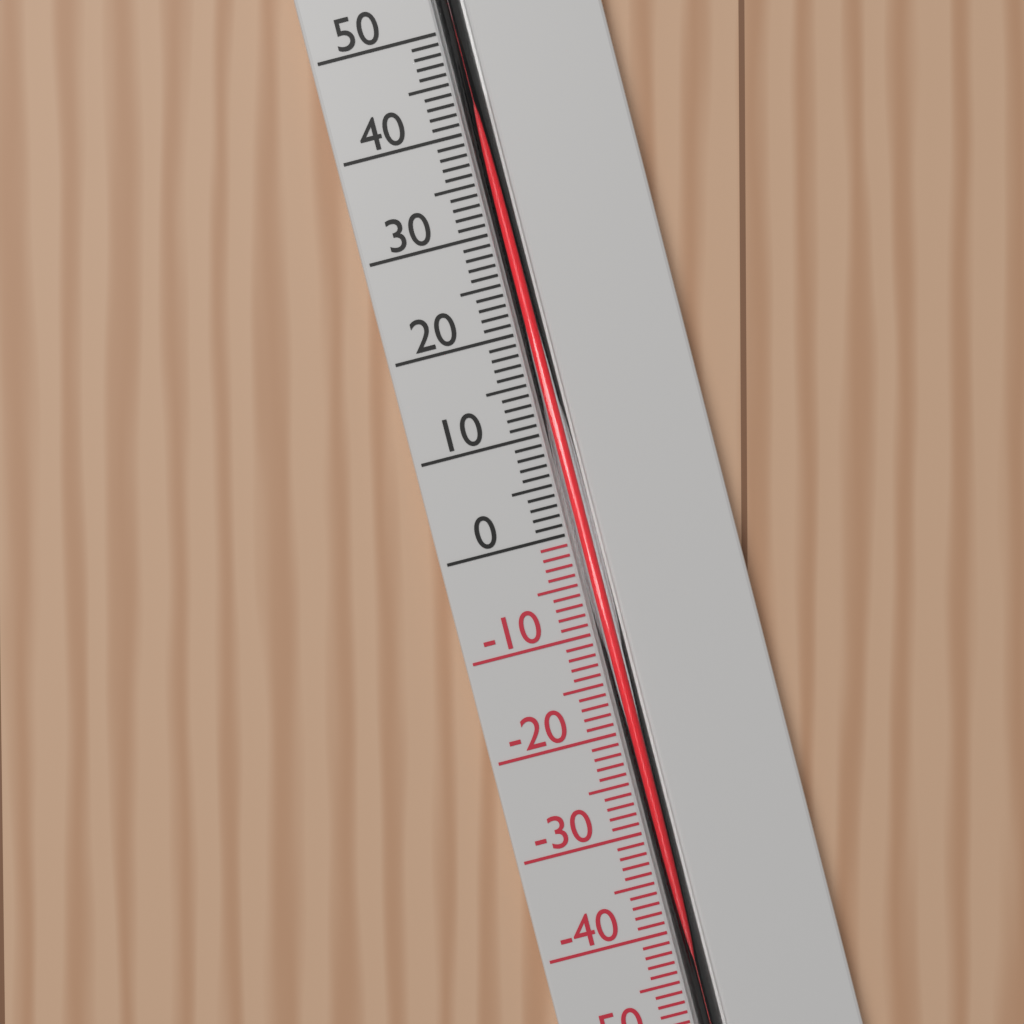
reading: 44 °C
